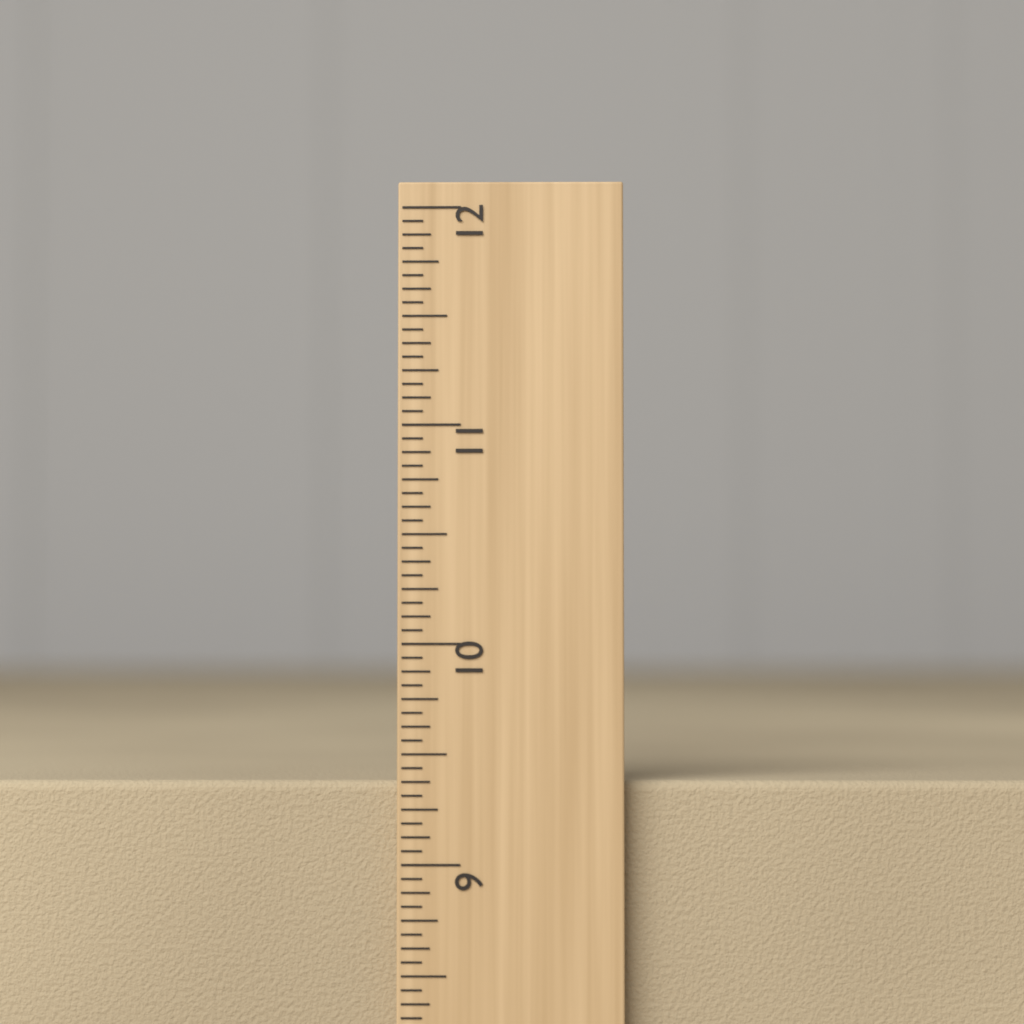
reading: 9.3750 inch
